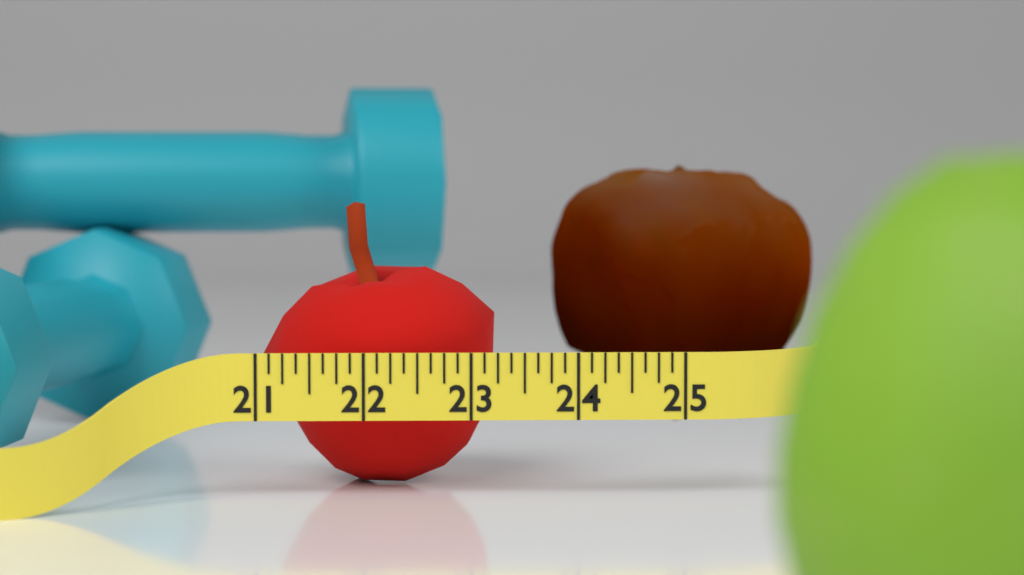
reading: 23.250 (no unit)
